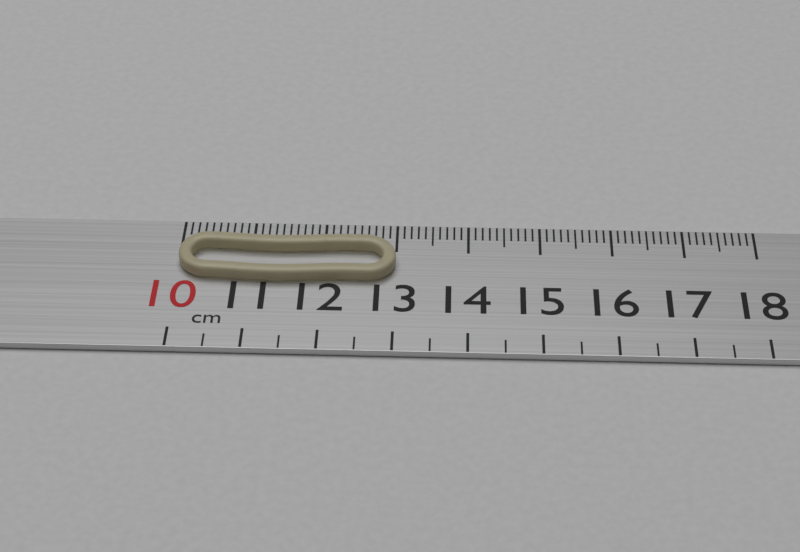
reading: 13.0 cm
